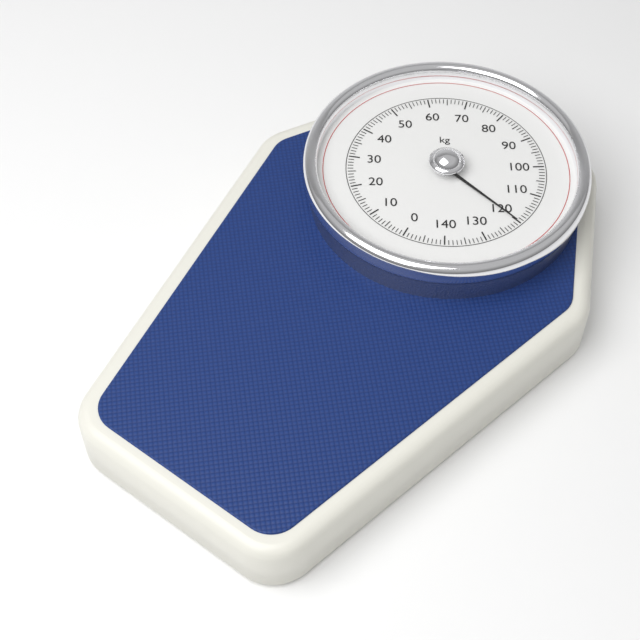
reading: 120 kg
